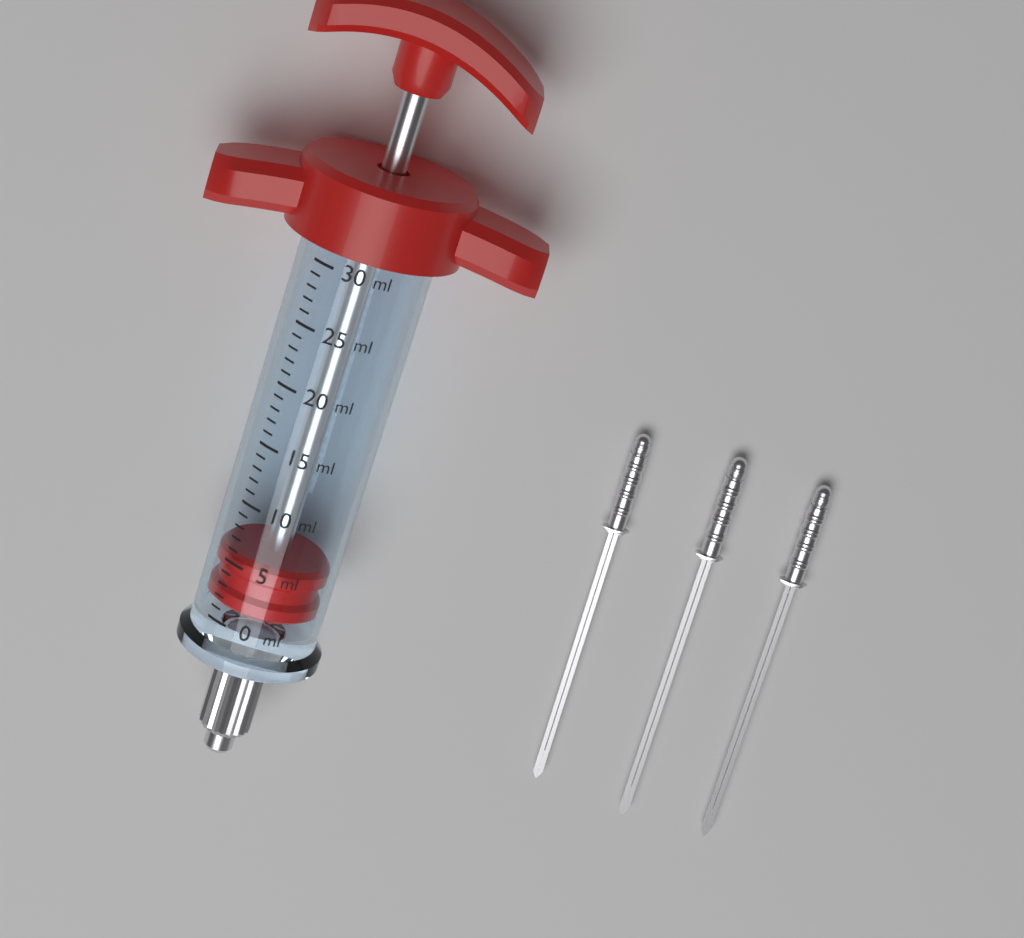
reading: 1 ml
